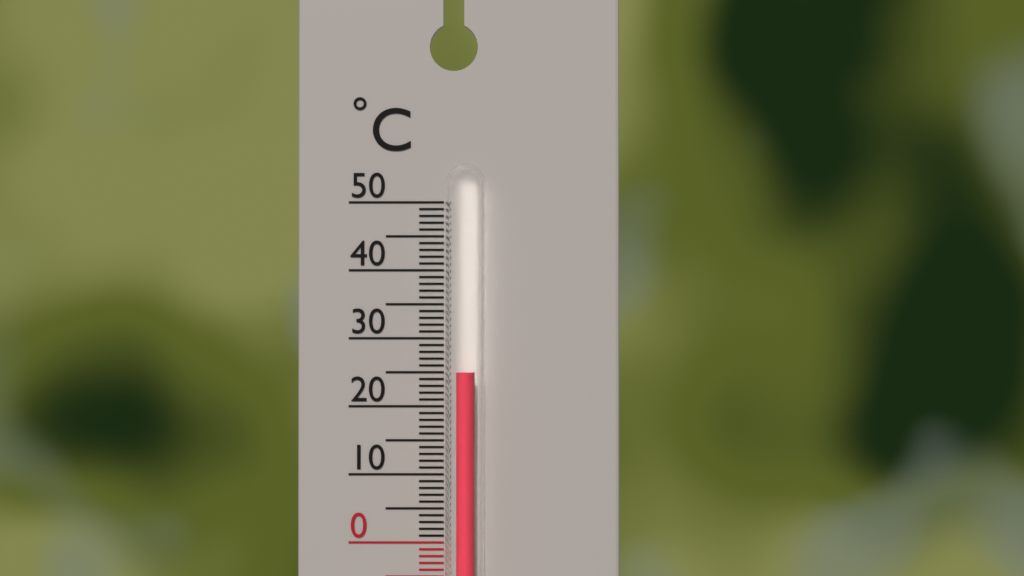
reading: 25 °C
